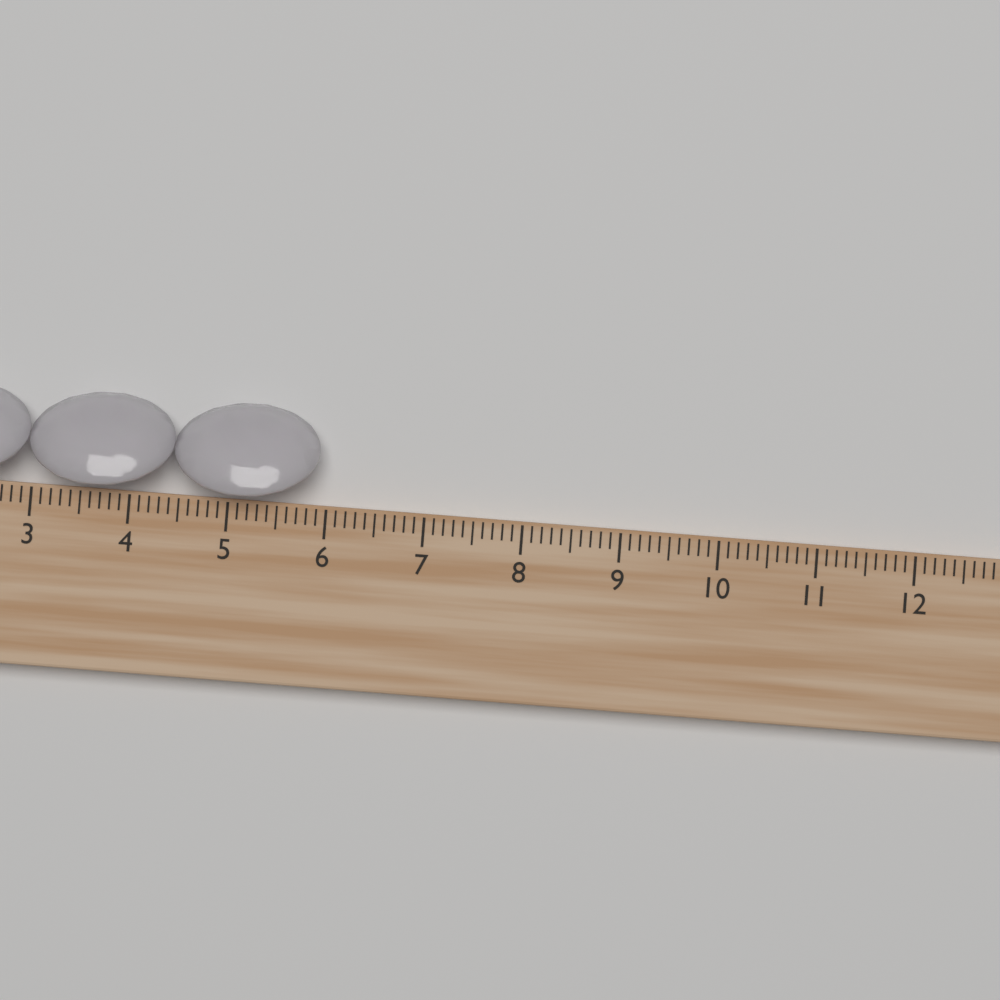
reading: 5.9 cm
